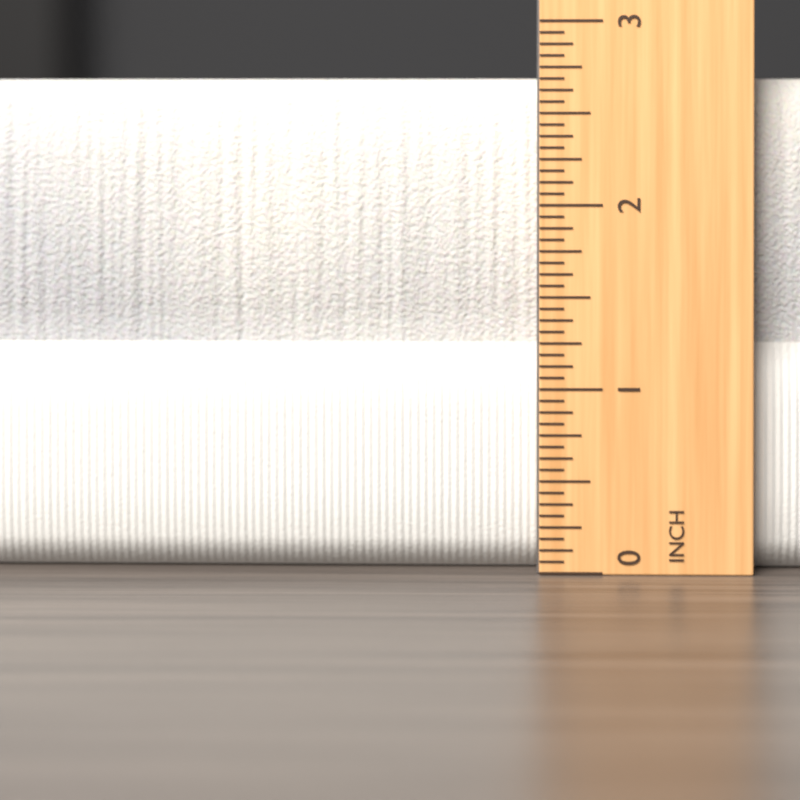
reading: 2.6875 inch
